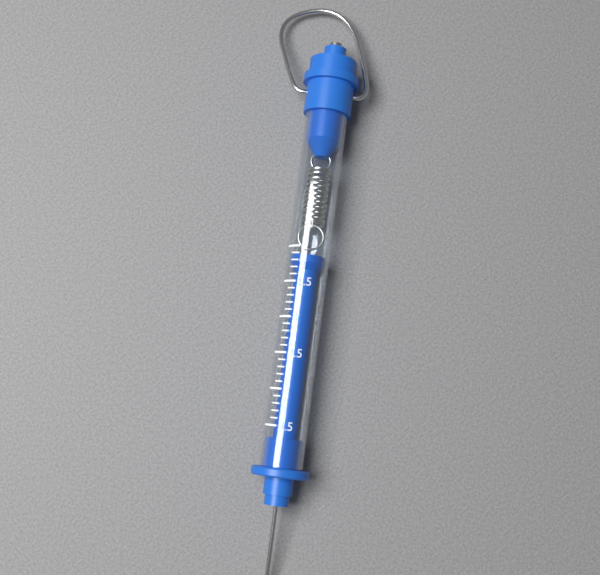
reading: 0.1 N
